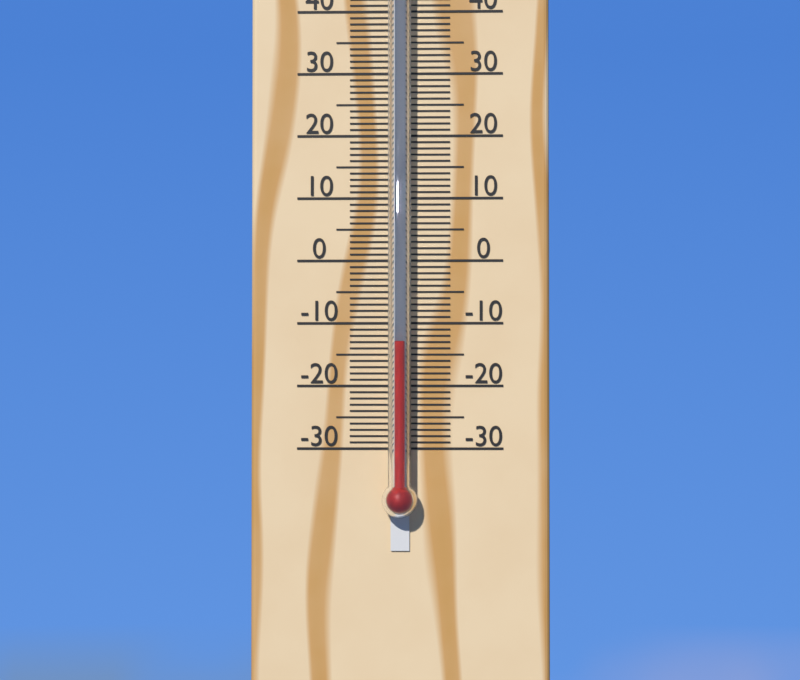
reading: -13 °C
